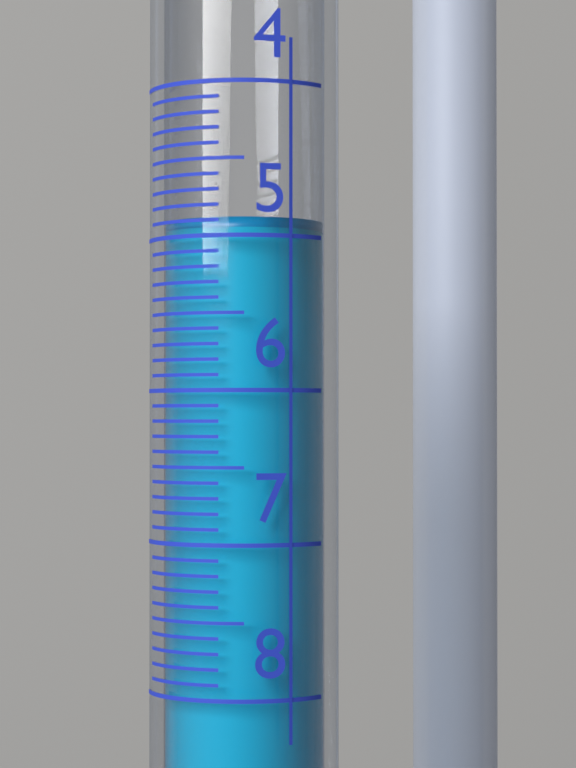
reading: 4.9 (no unit)
